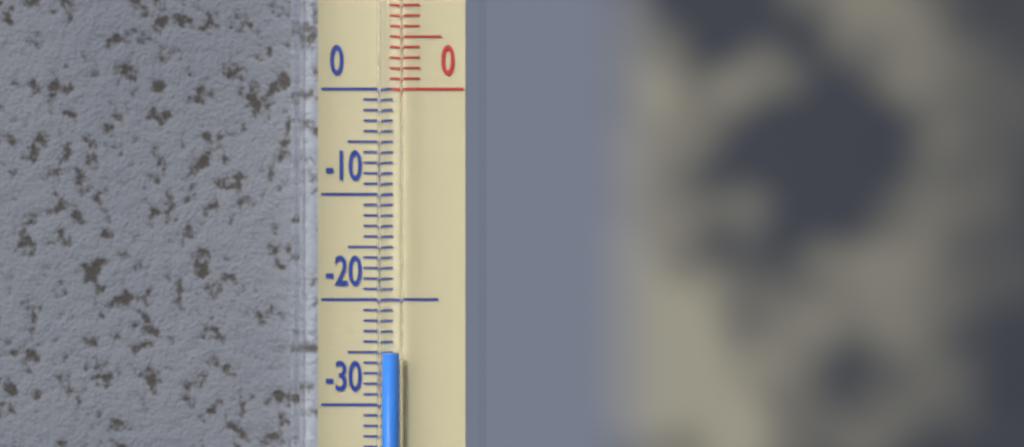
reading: -25 °C
